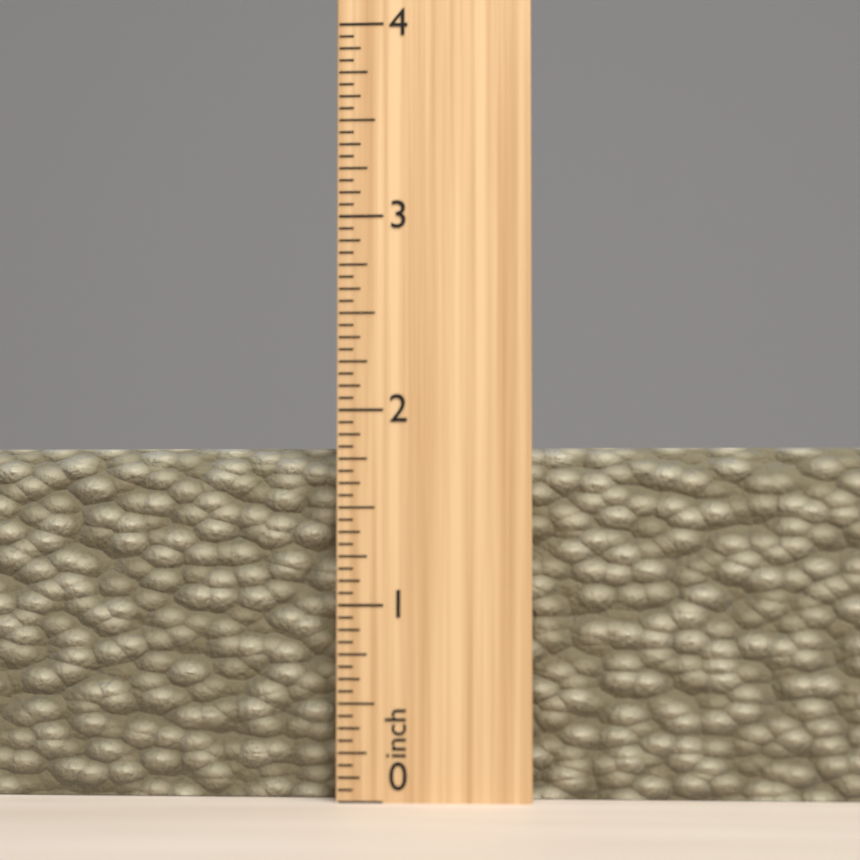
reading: 1.8125 inch
